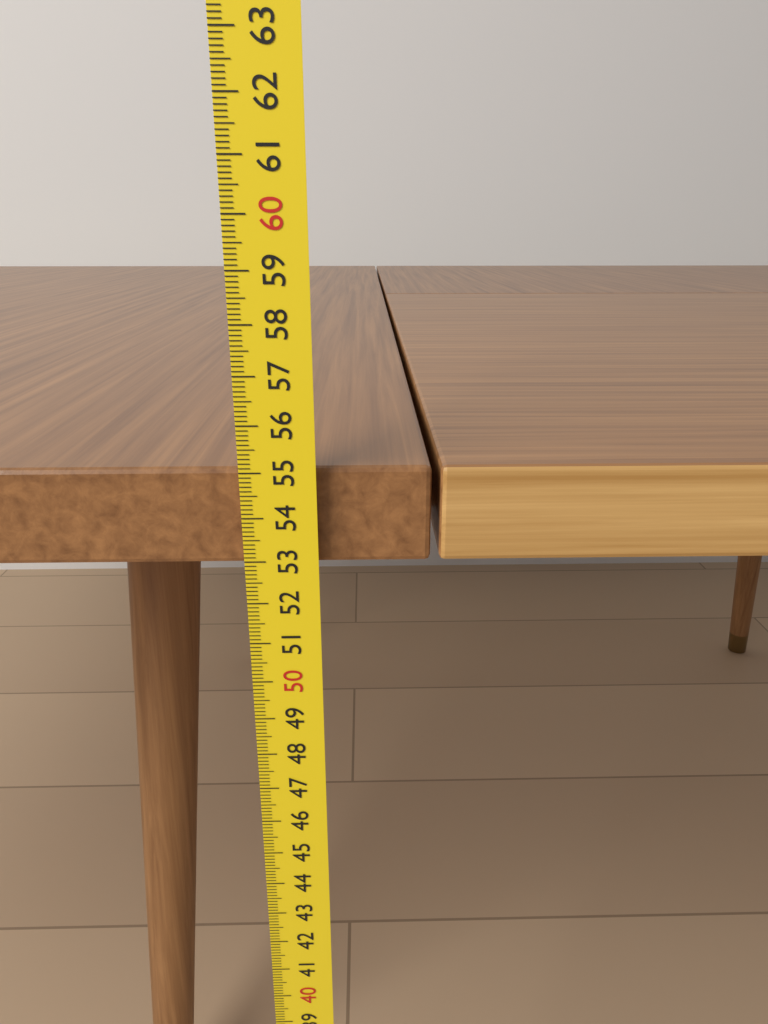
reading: 55.0 cm
